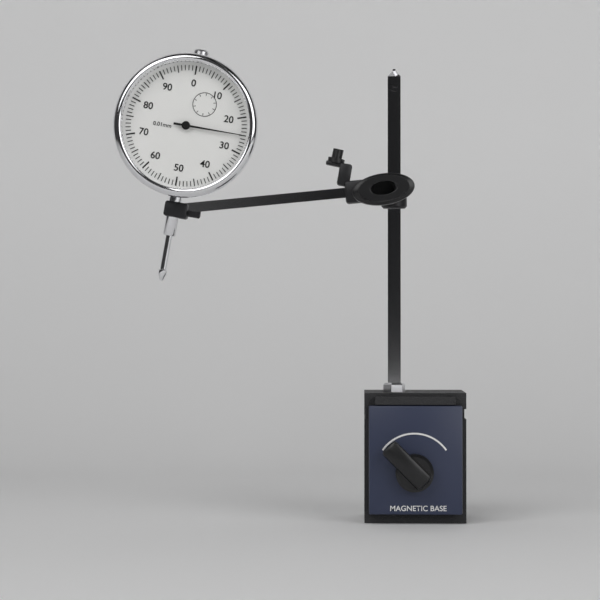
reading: 0.25 mm
